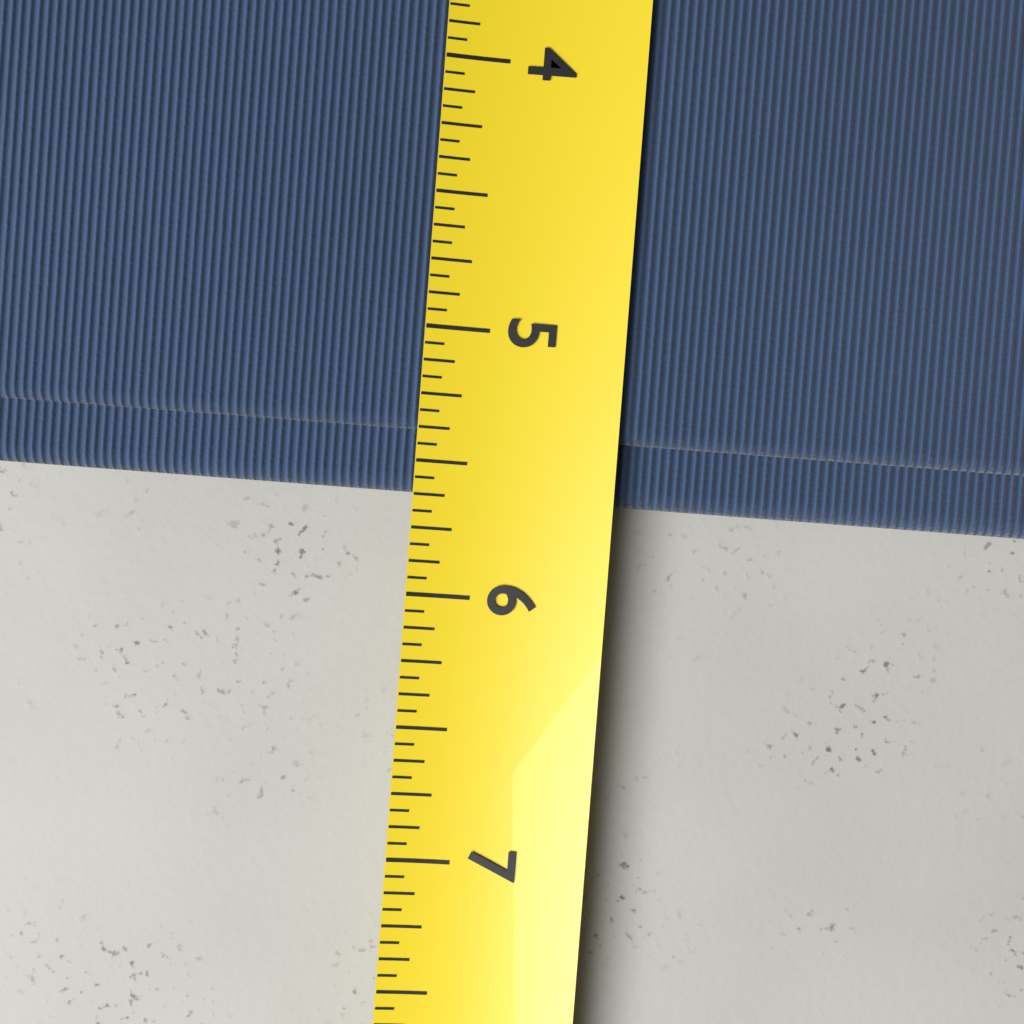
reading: 5.6250 (no unit)
